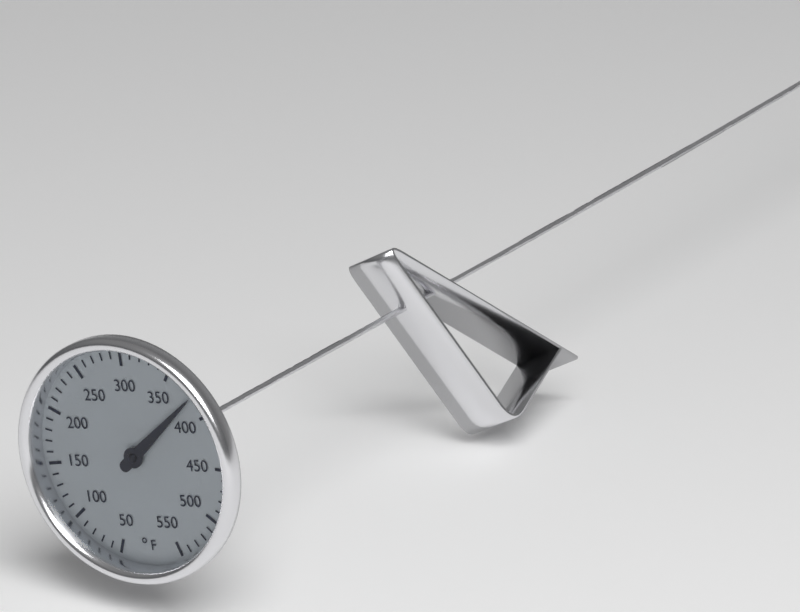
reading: 380 °F
